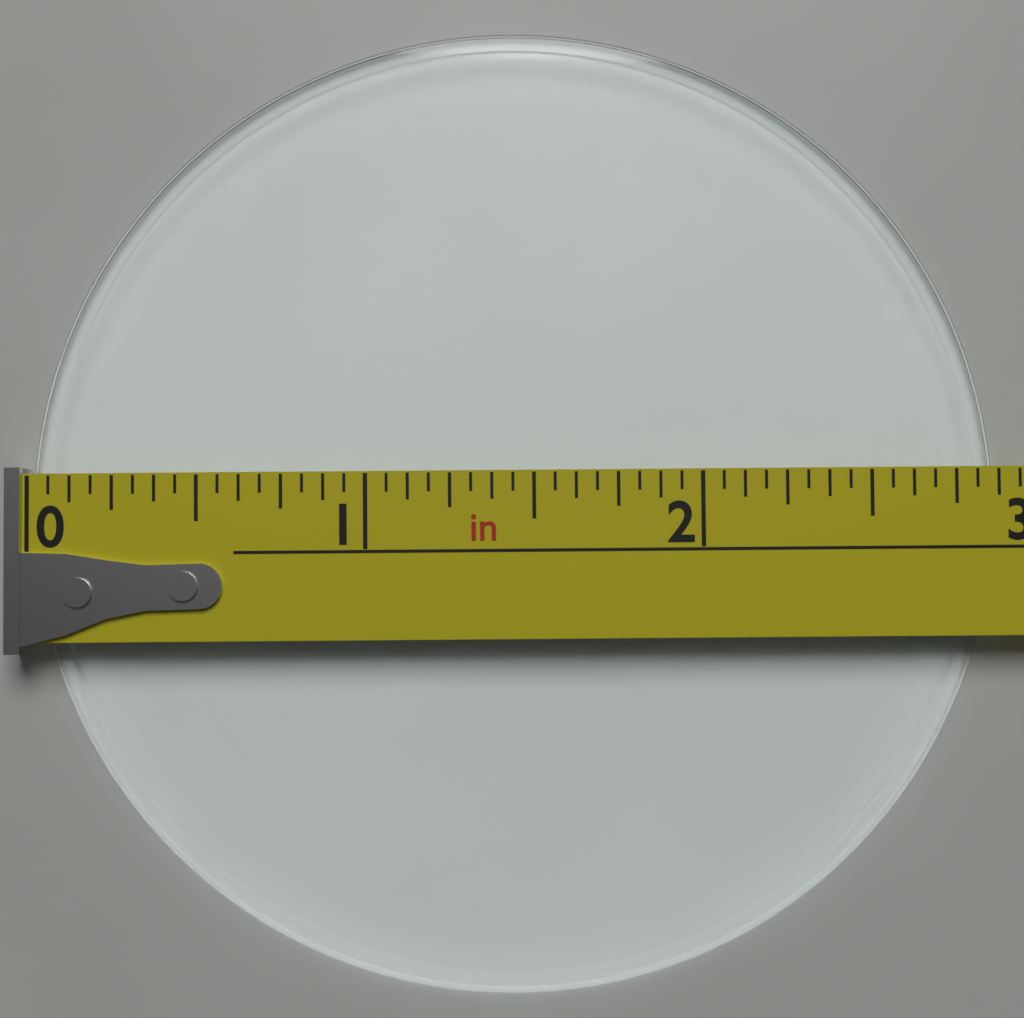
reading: 2.8750 in
